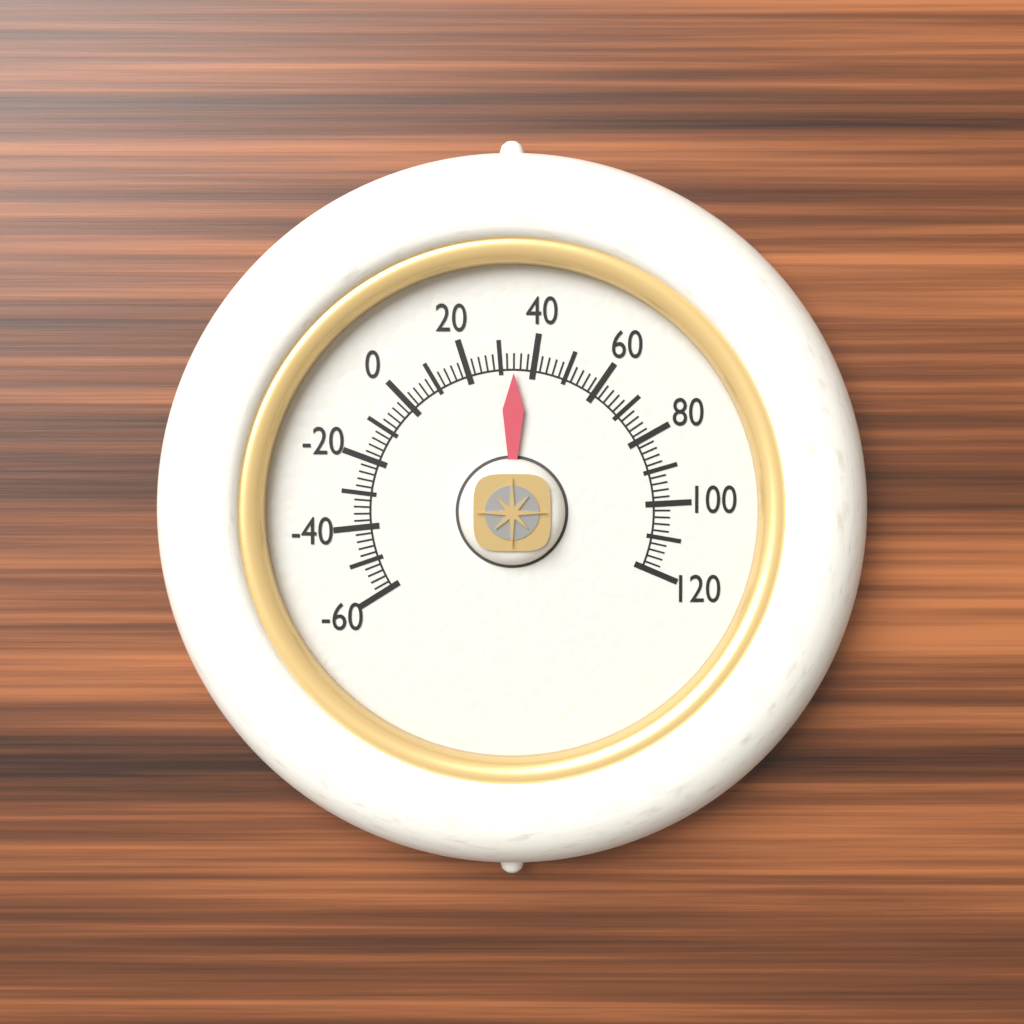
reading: 34 (no unit)
